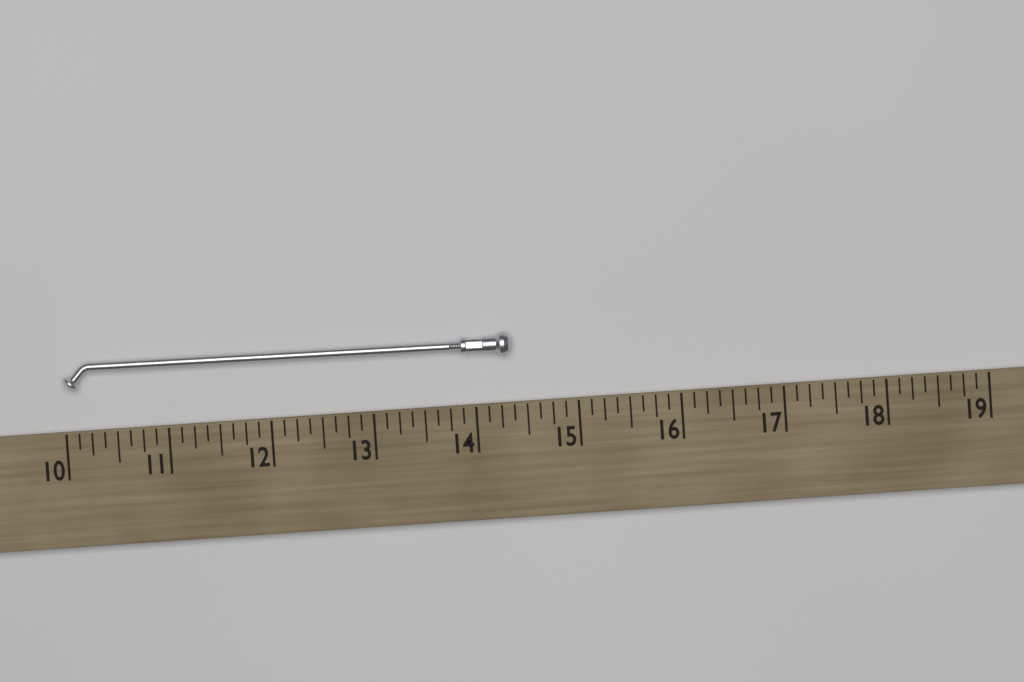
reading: 14.375 (no unit)
